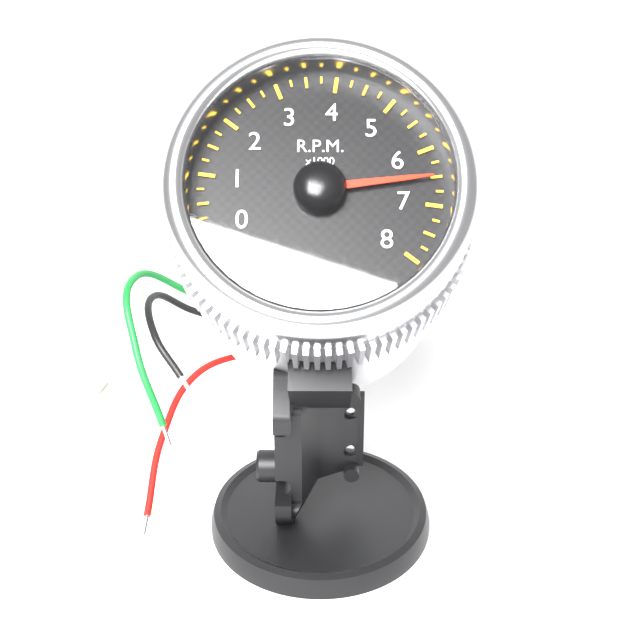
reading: 6.50 x1000 RPM
